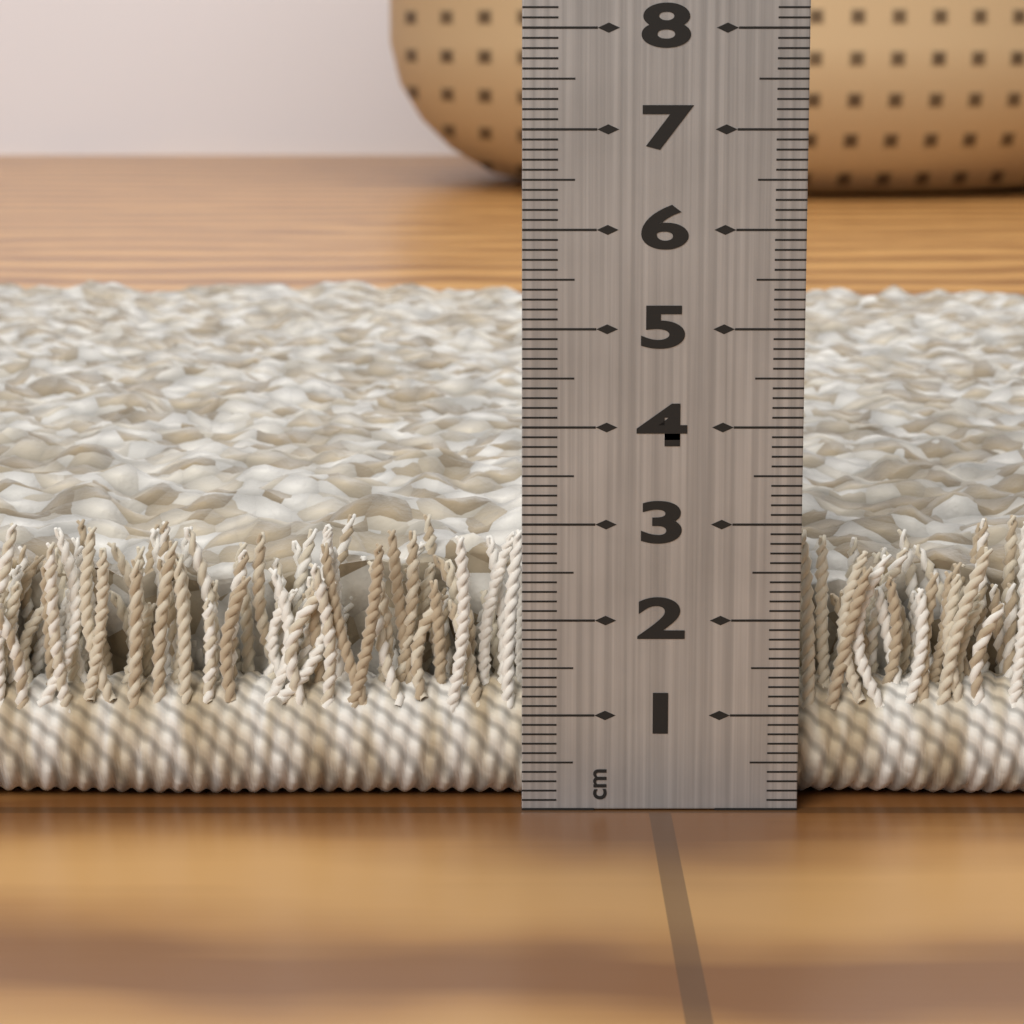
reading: 3.0 cm
